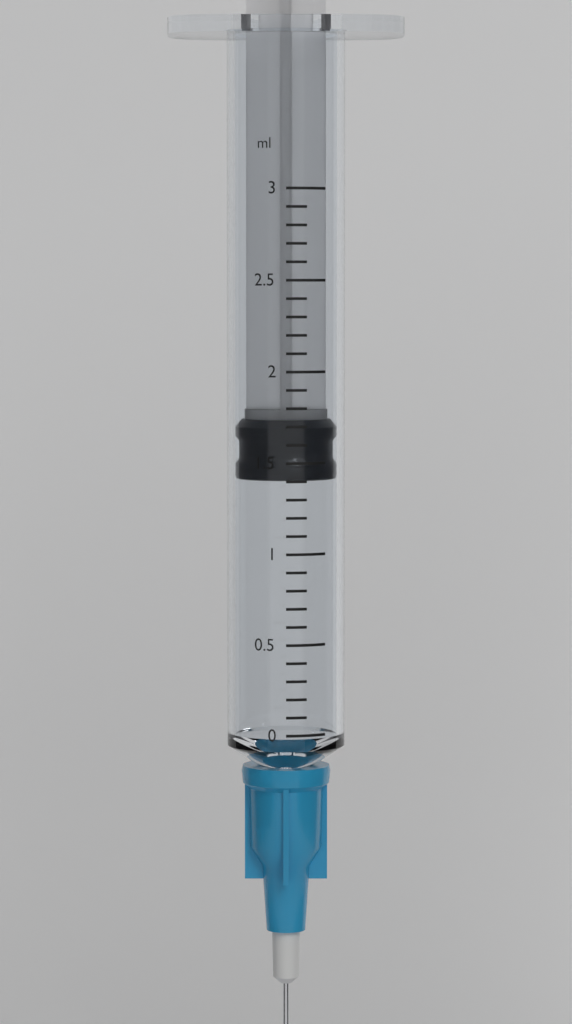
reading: 1.4 ml
